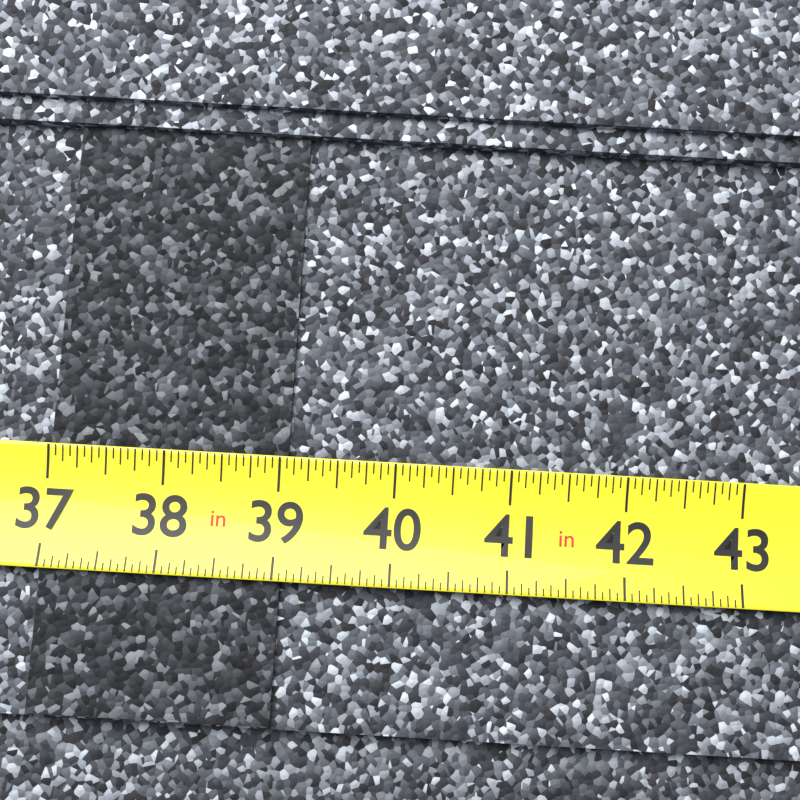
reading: 39.0625 in
